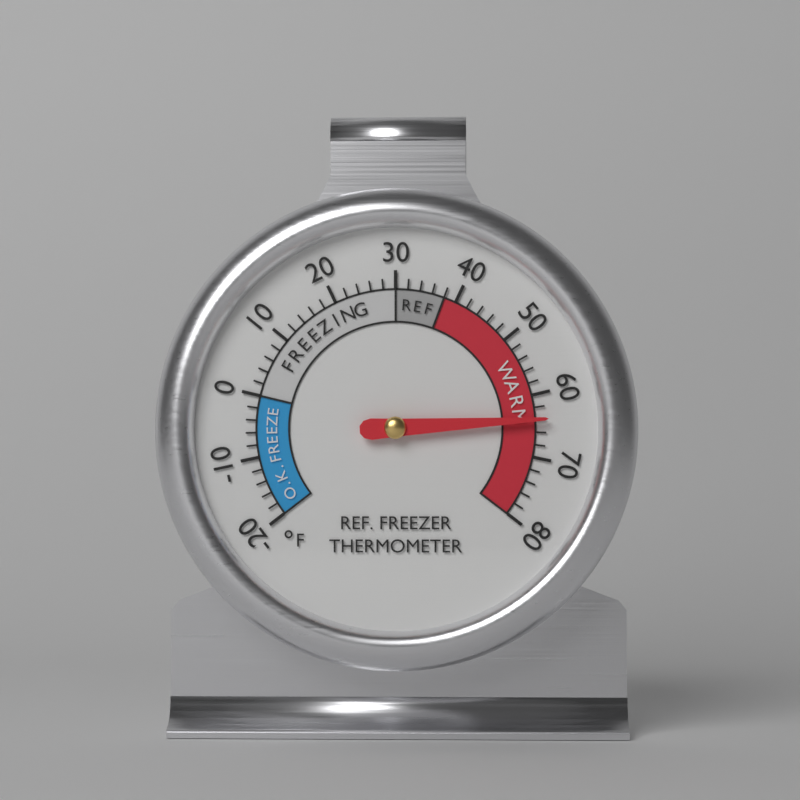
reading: 64 °F
